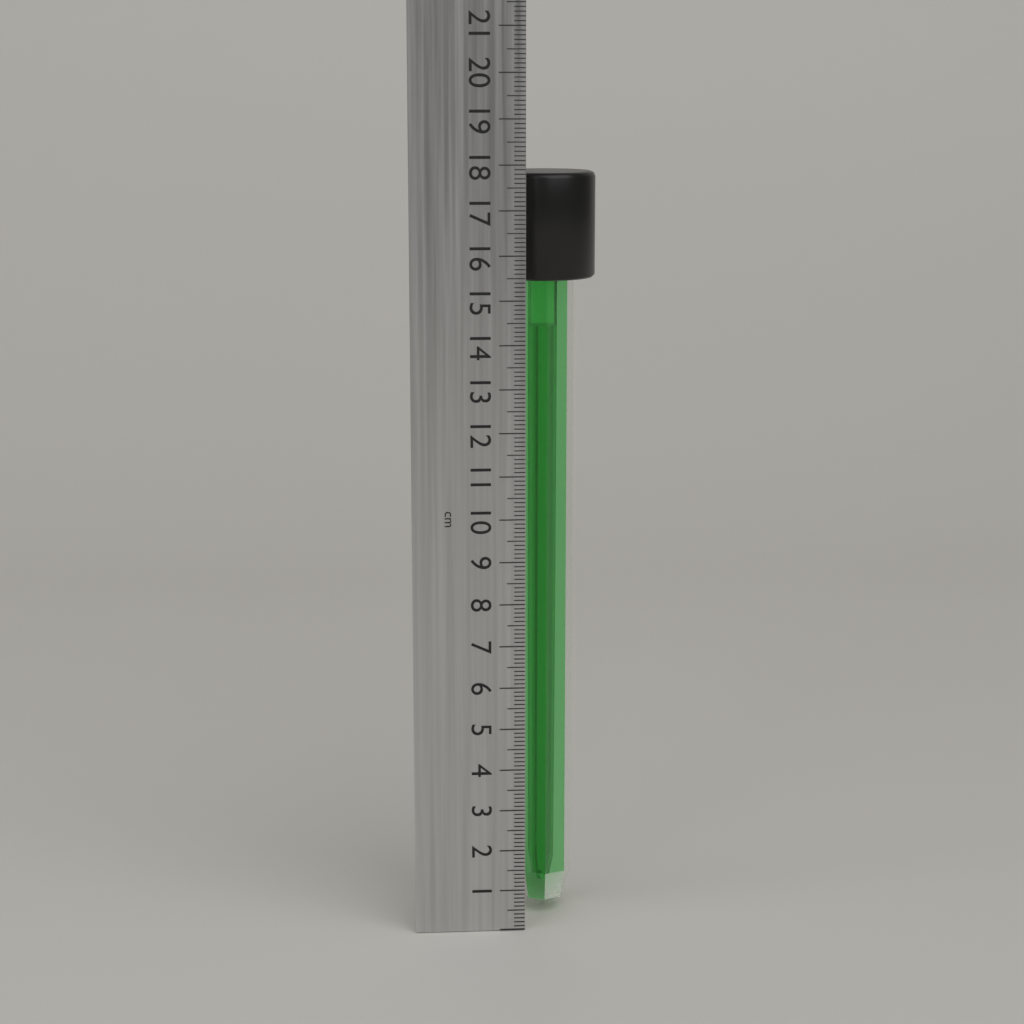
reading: 17.8 cm
